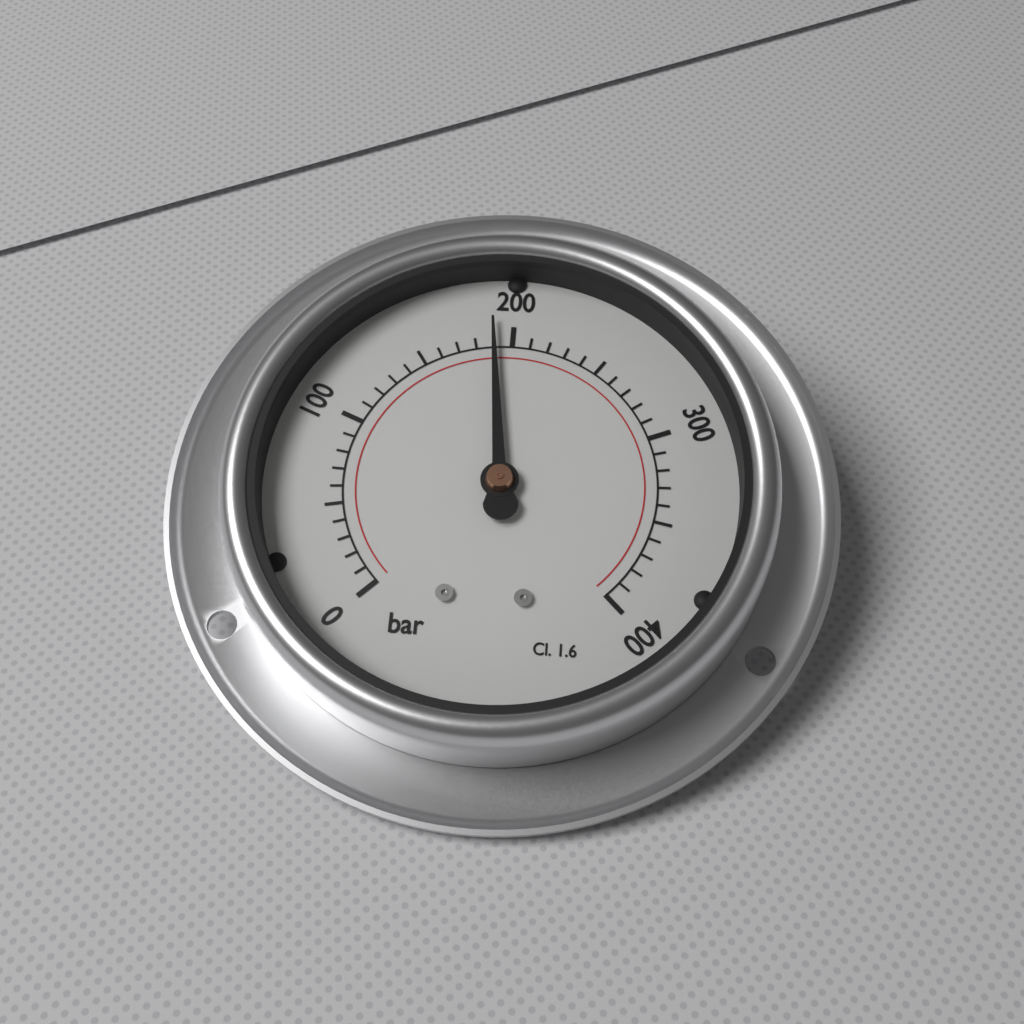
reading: 190 bar
